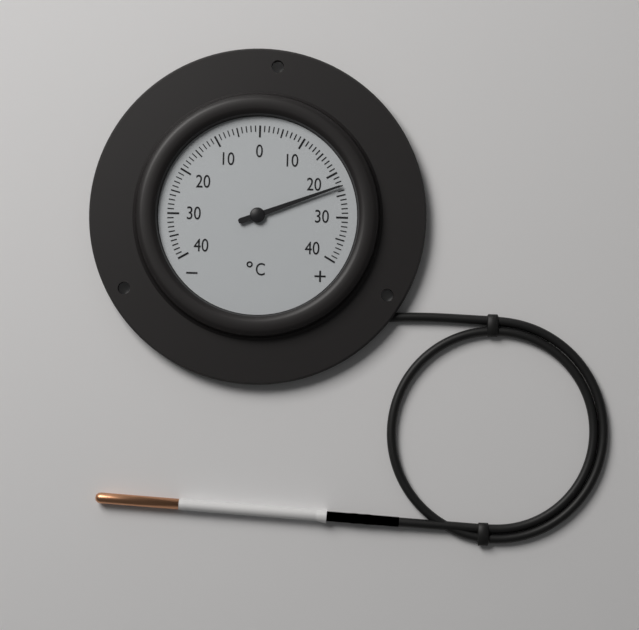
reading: 23 °C
